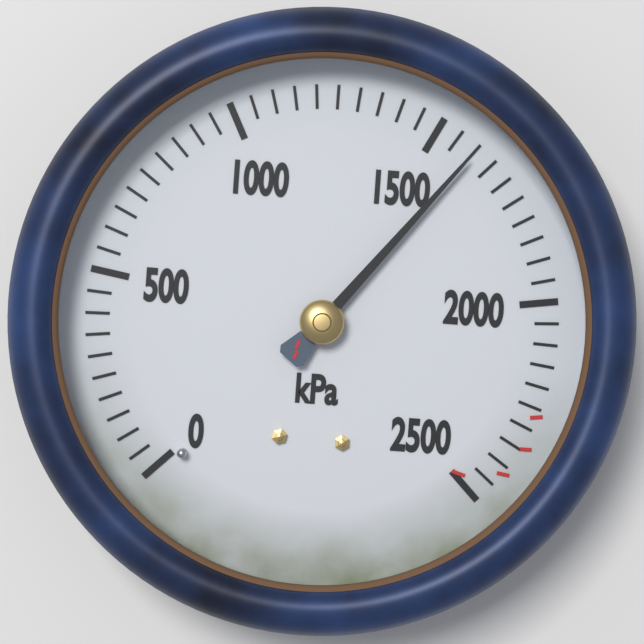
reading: 1600 kPa
